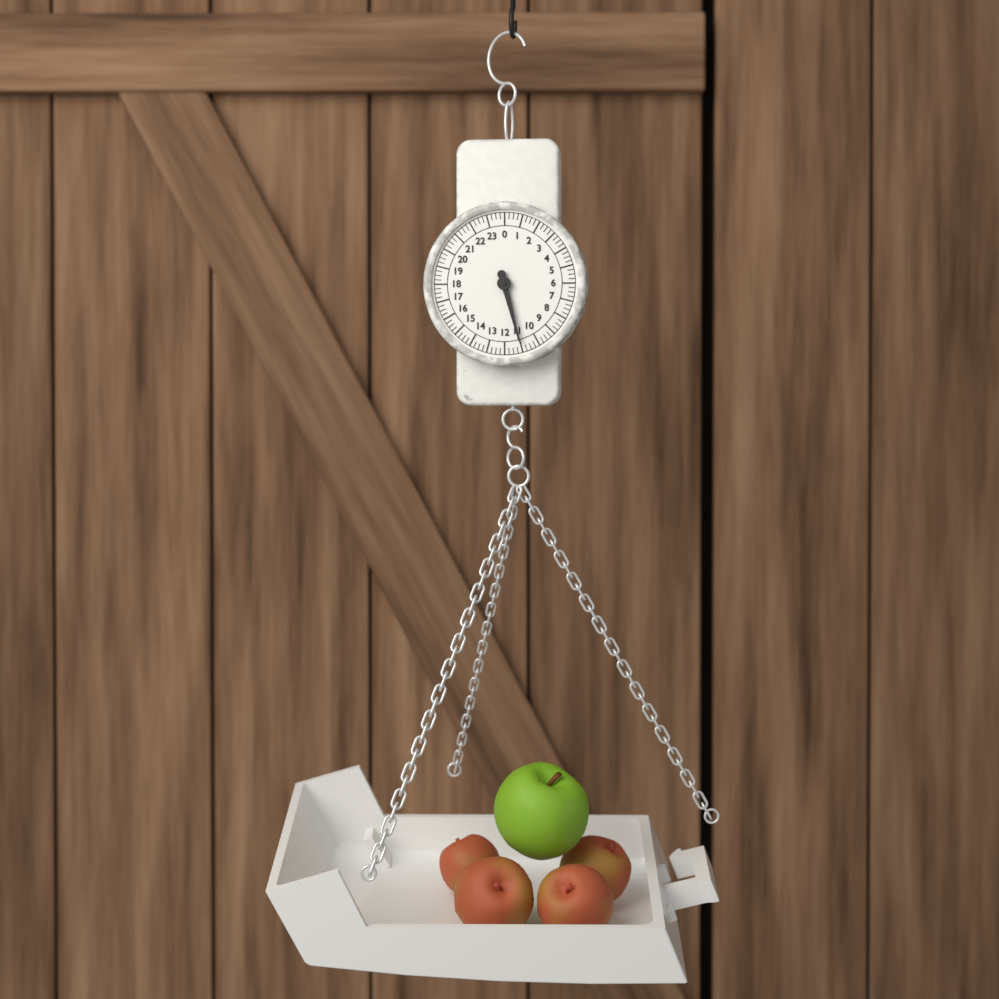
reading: 11.00 (no unit)
